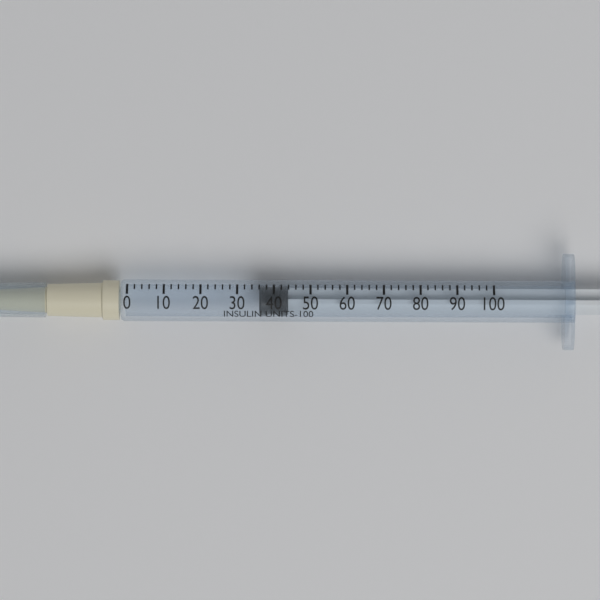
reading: 36 units
